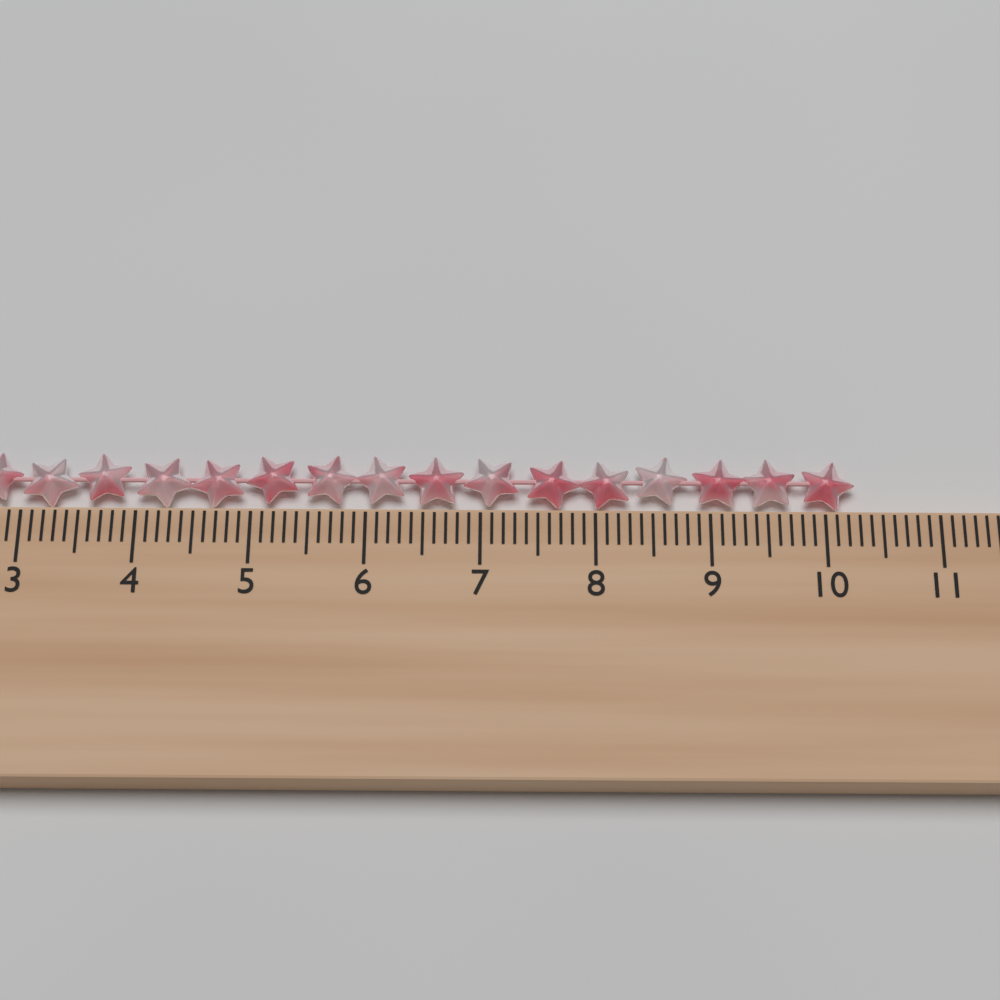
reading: 10.3 cm
